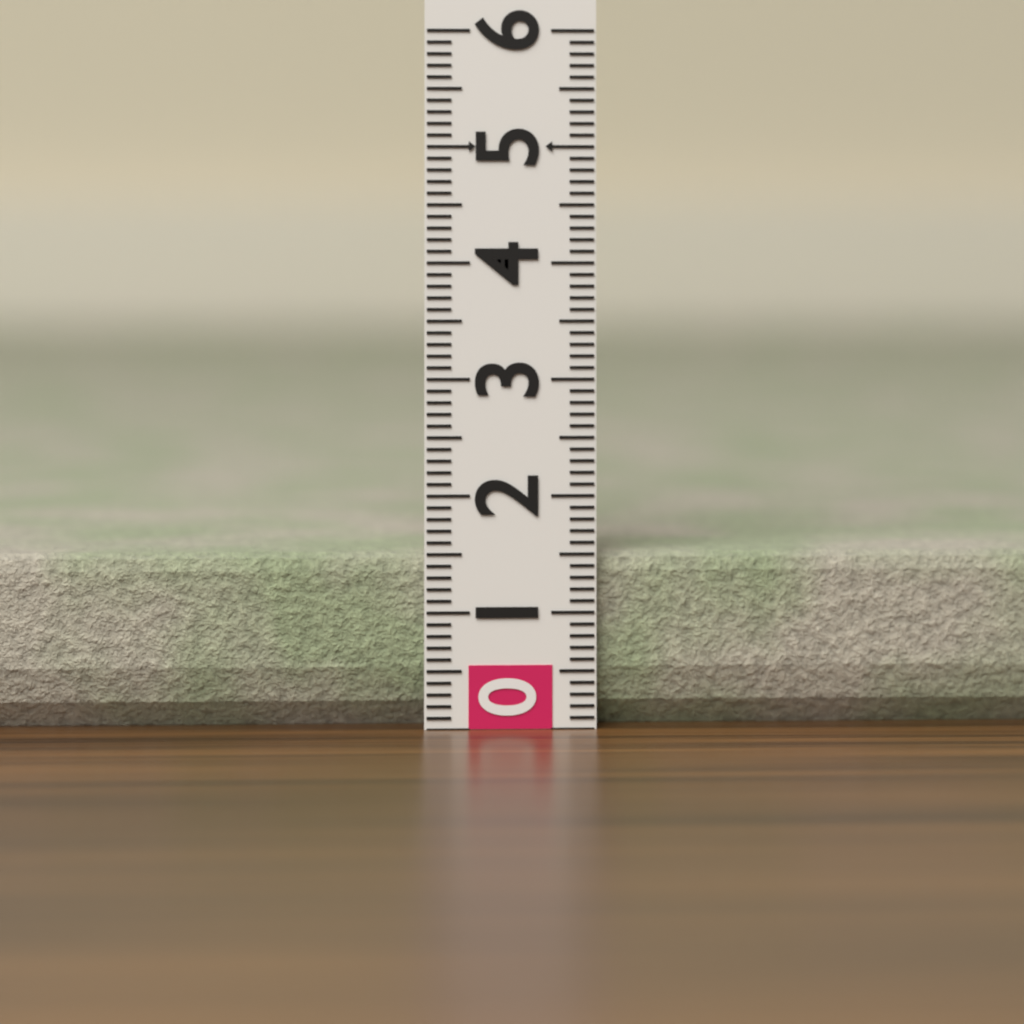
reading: 1.5 (no unit)
